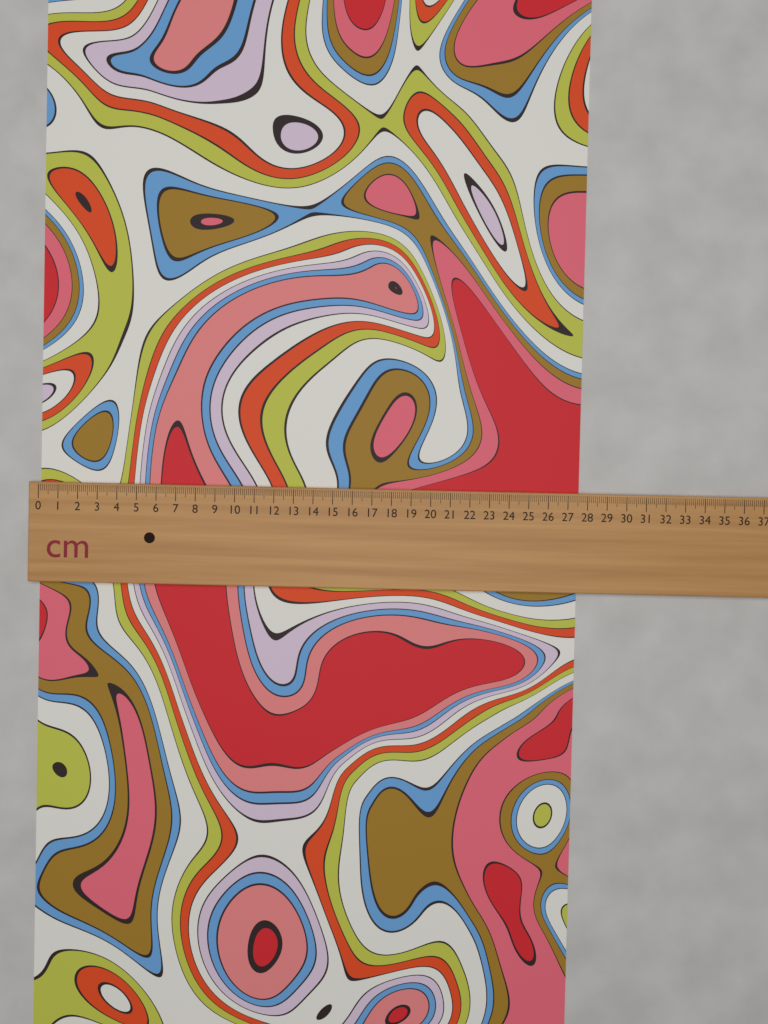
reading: 27.6 cm
